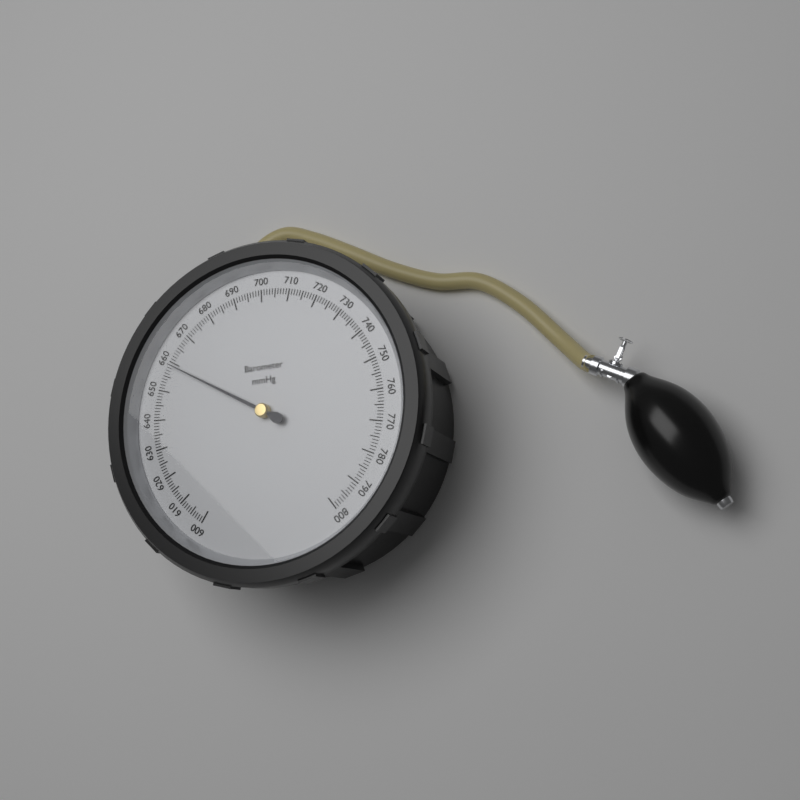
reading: 659 mmHg
